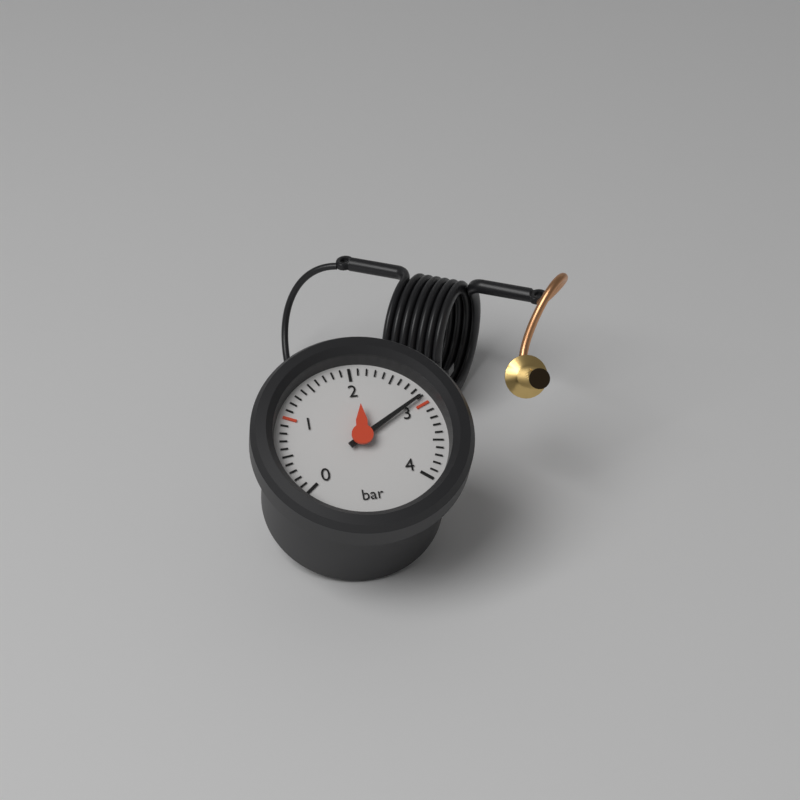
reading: 2.9 bar
